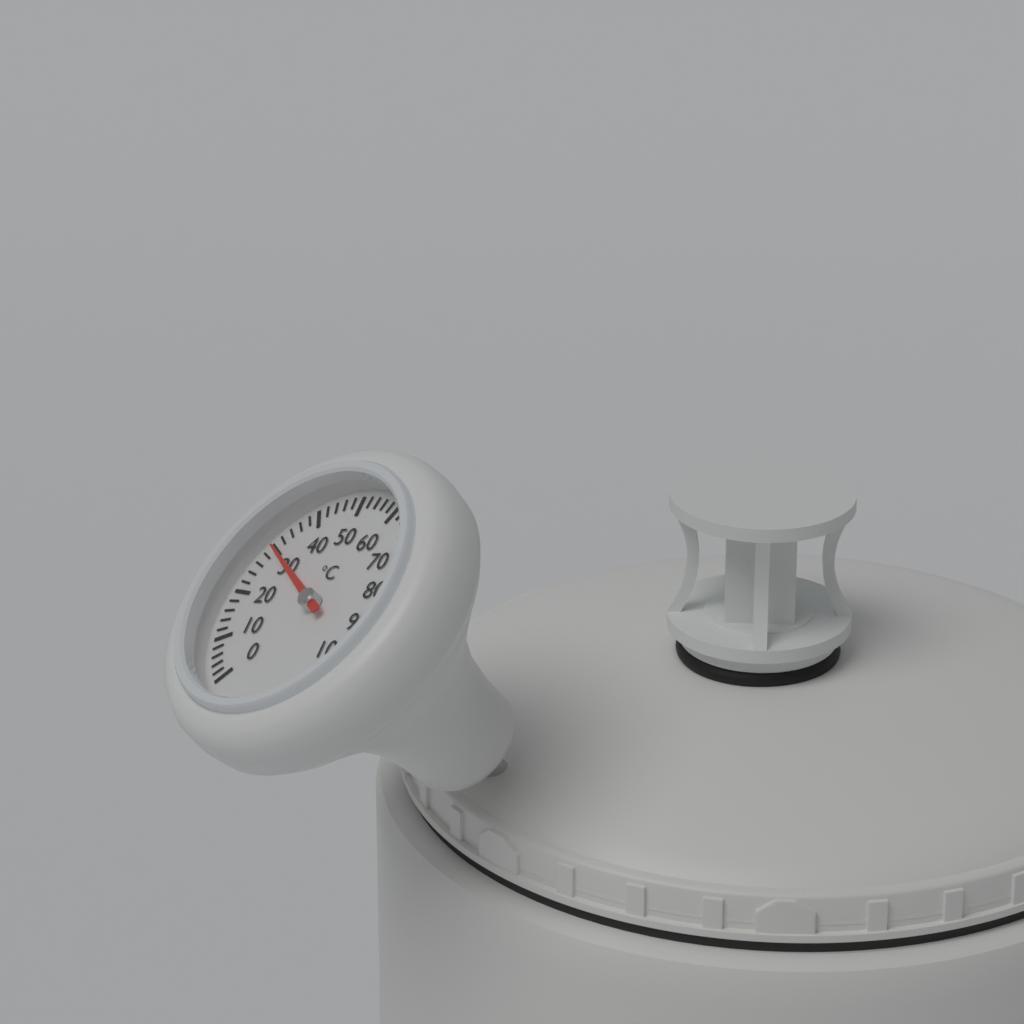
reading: 30 °C
